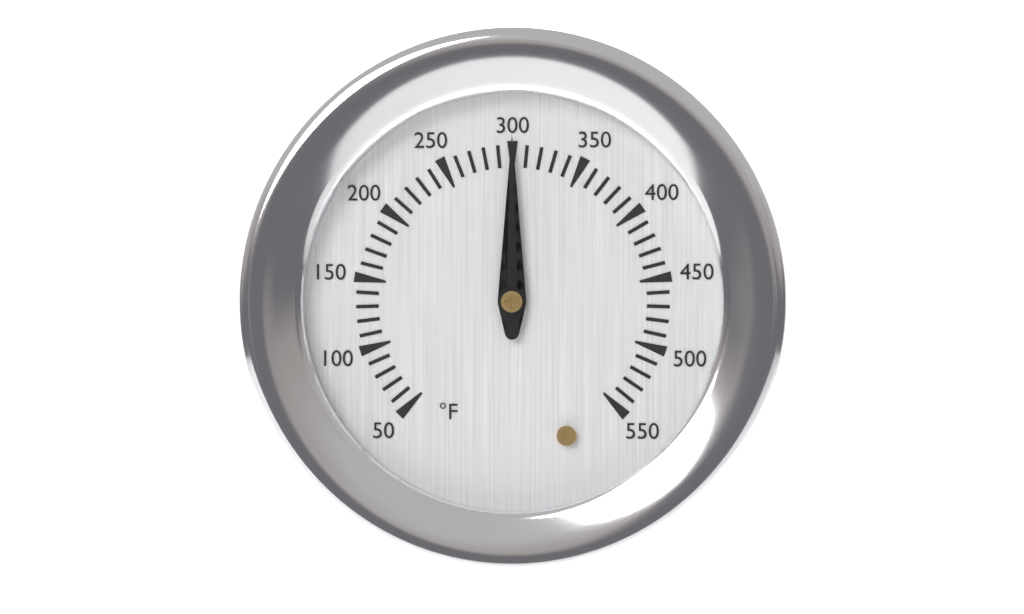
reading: 300 °F
